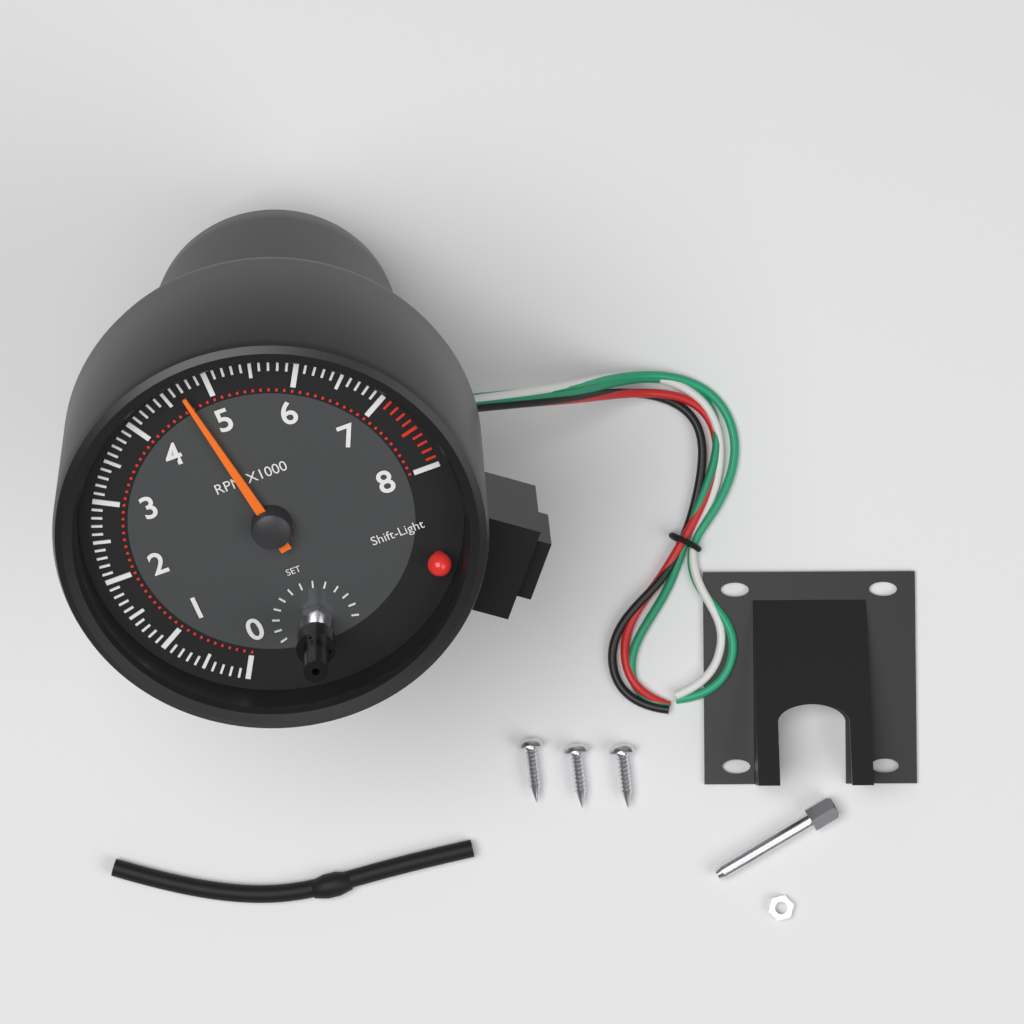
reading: 4700 RPM
